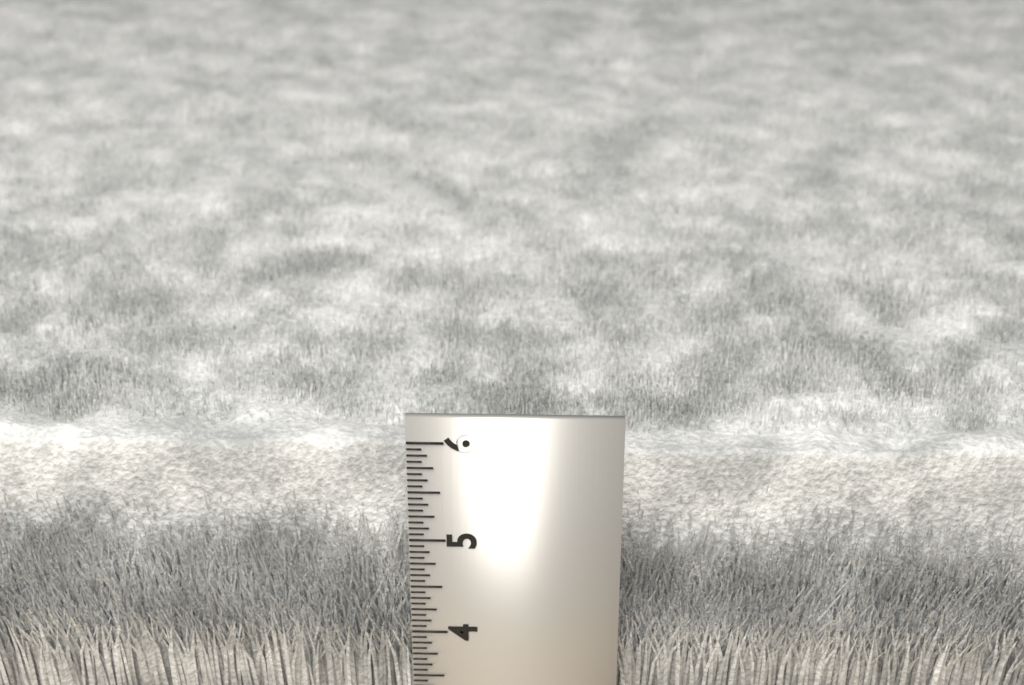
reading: 5.5625 in
